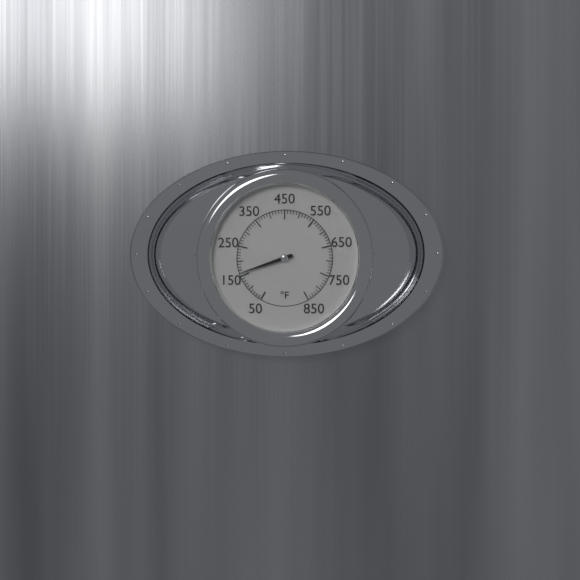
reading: 160 °F
